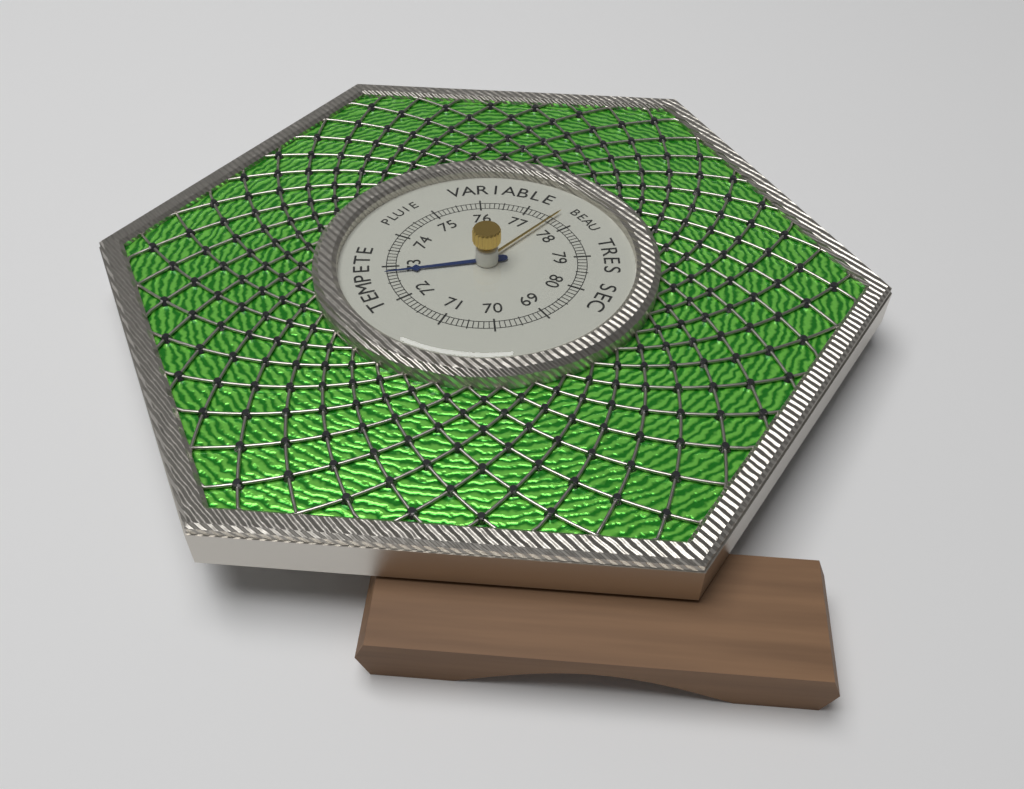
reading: 72.8 (no unit)
